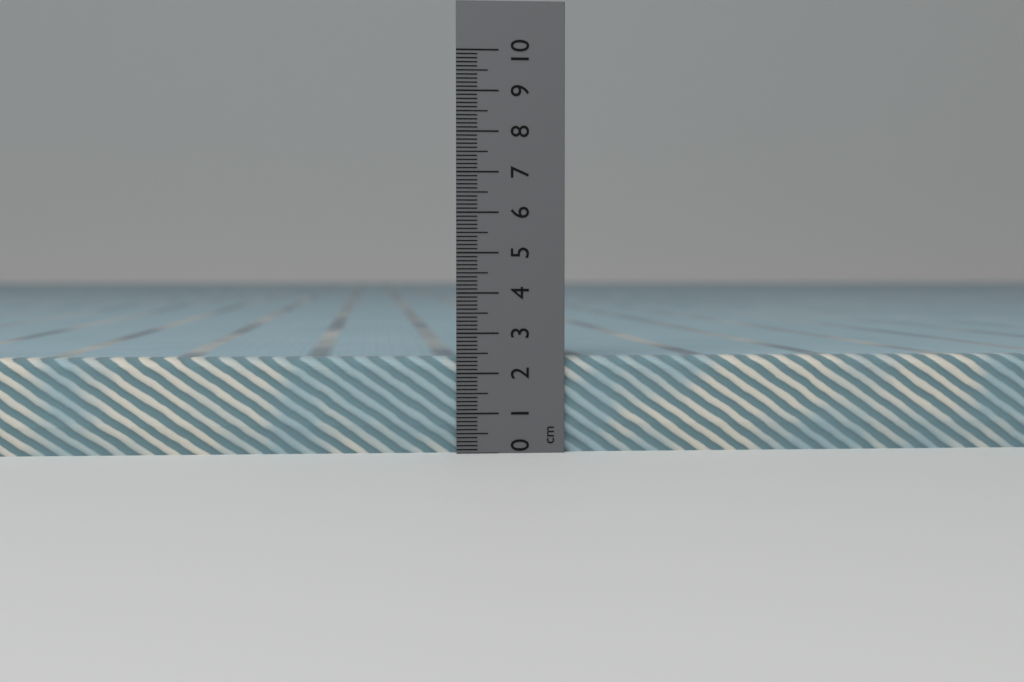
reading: 2.4 cm
